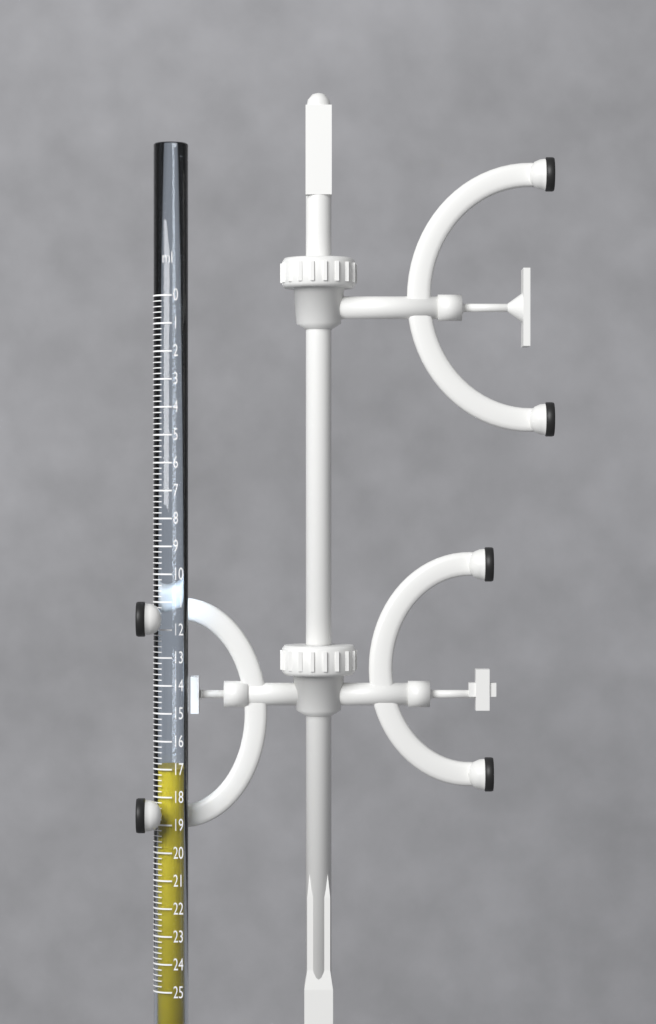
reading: 17.0 ml
